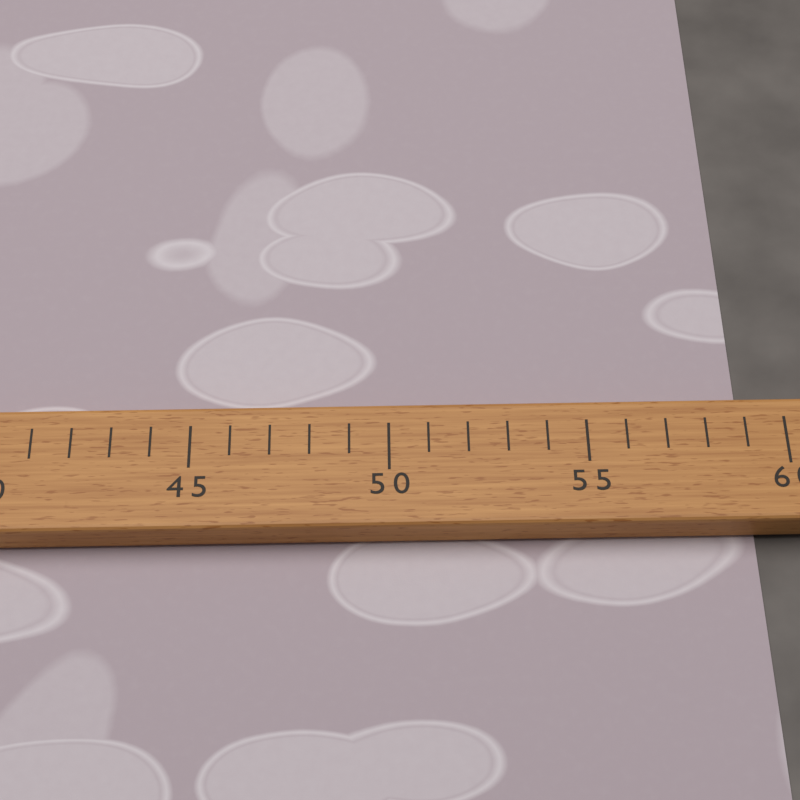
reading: 59 (no unit)
